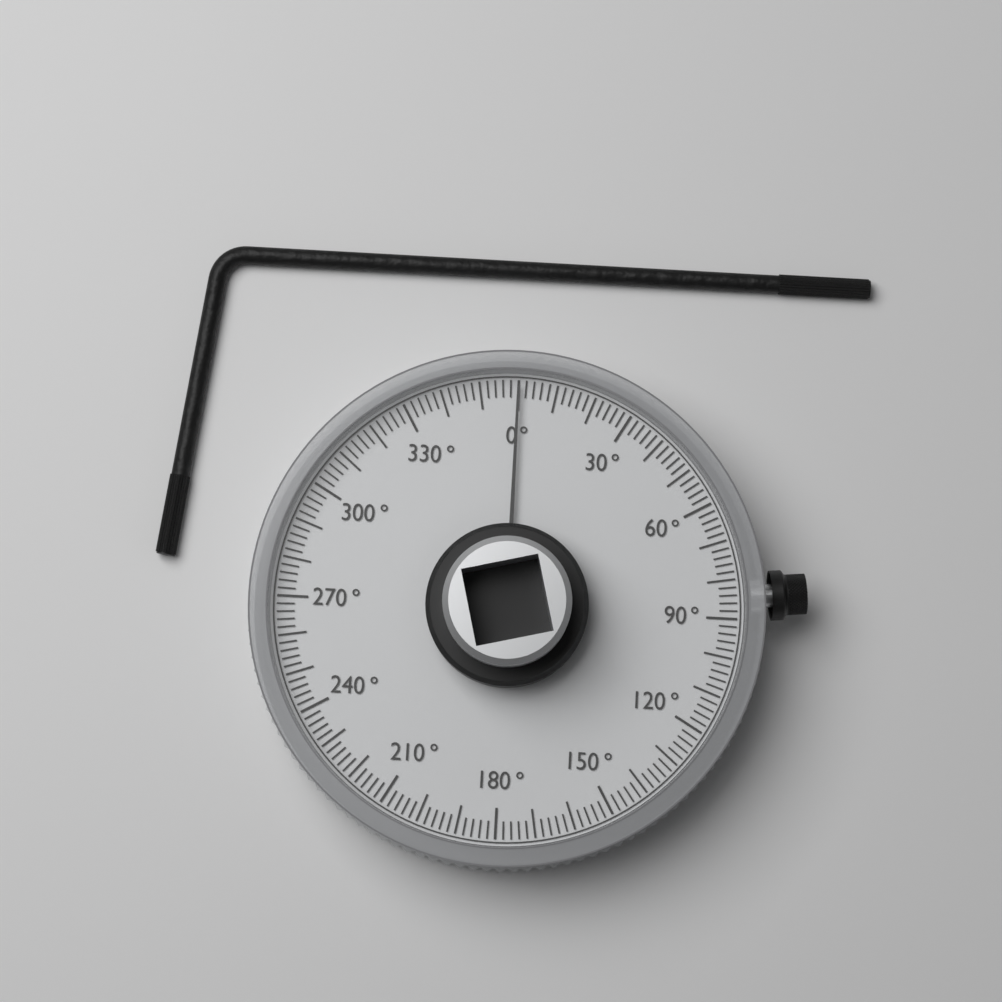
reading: 0 °
